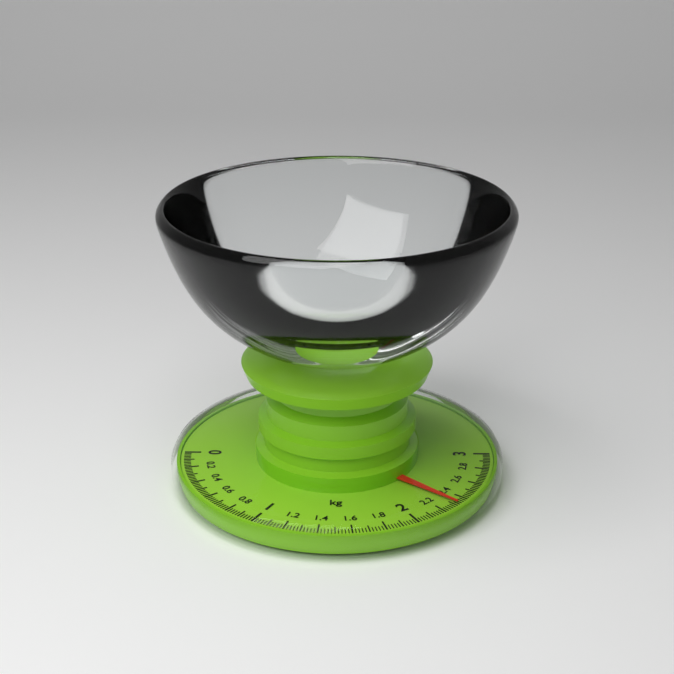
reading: 2.32 kg
